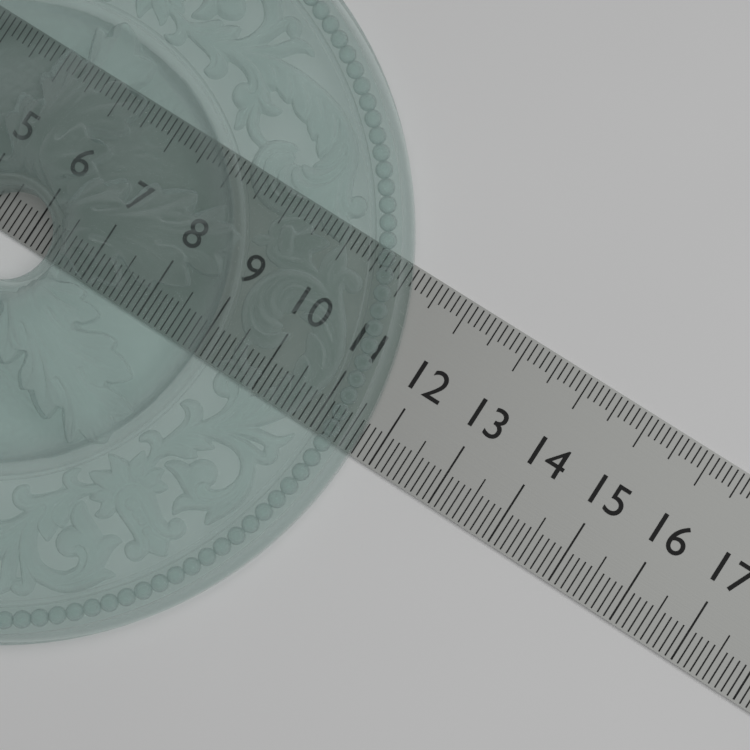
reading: 11.7 (no unit)
